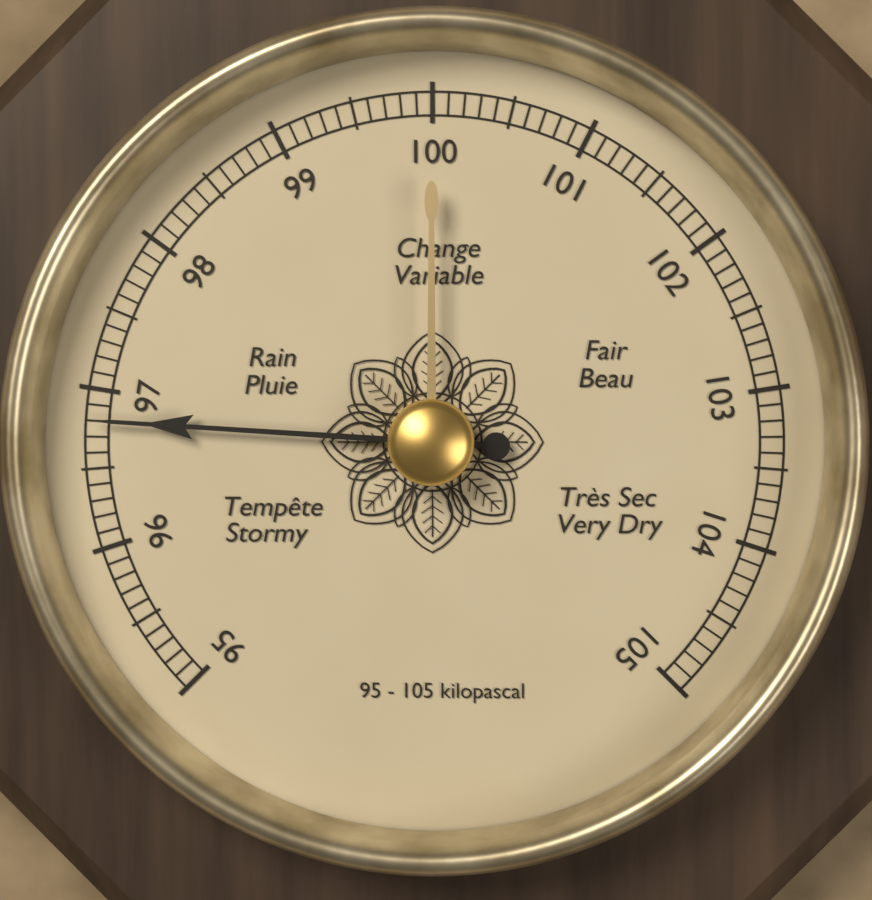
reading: 96.8 kPa
